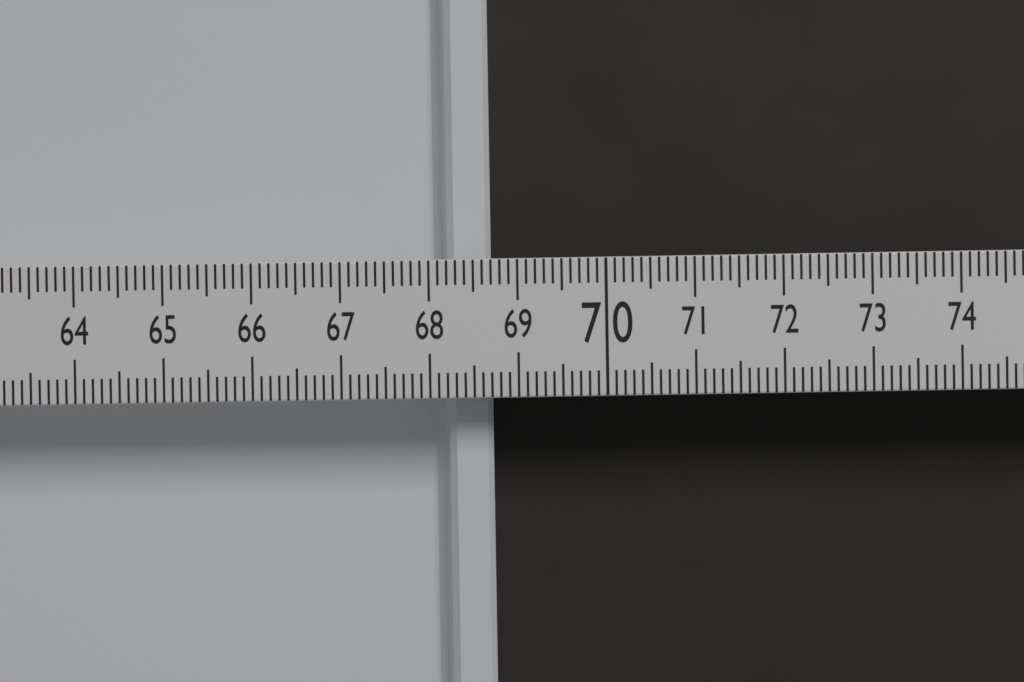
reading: 68.7 (no unit)
